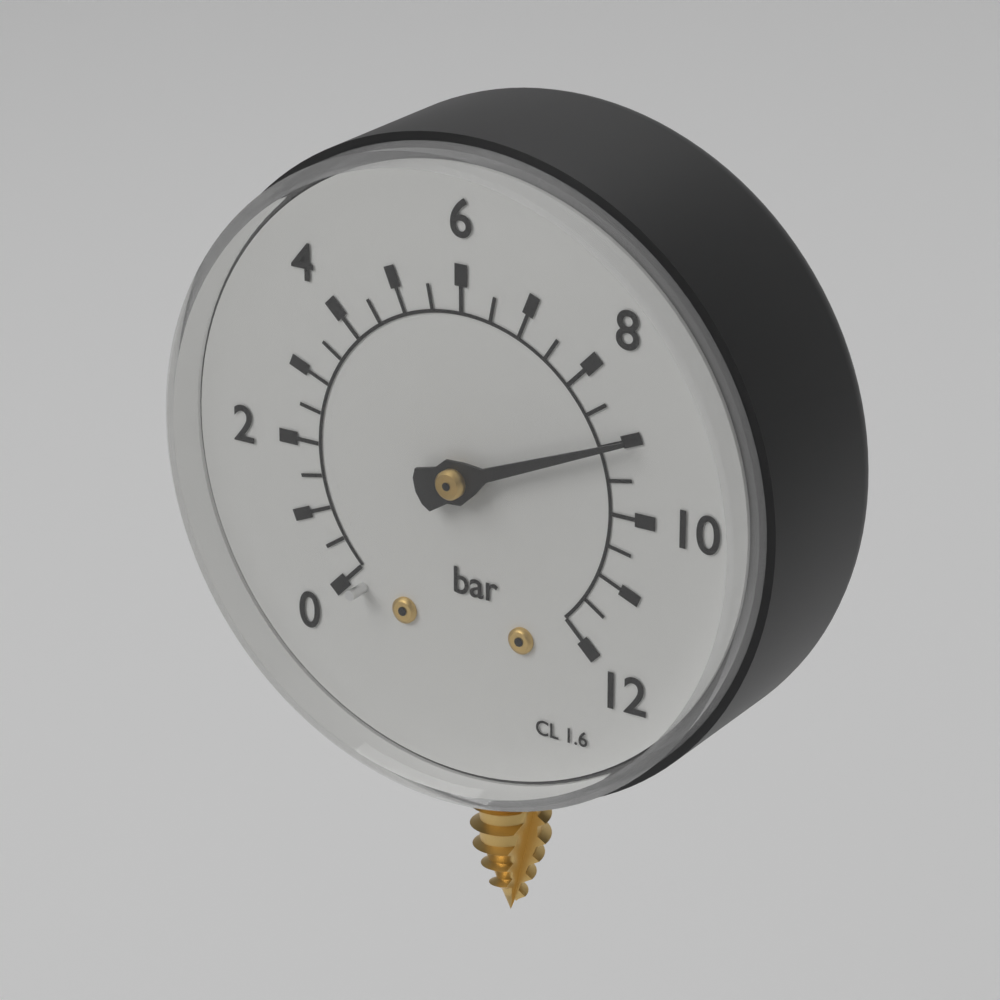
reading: 9.0 bar
